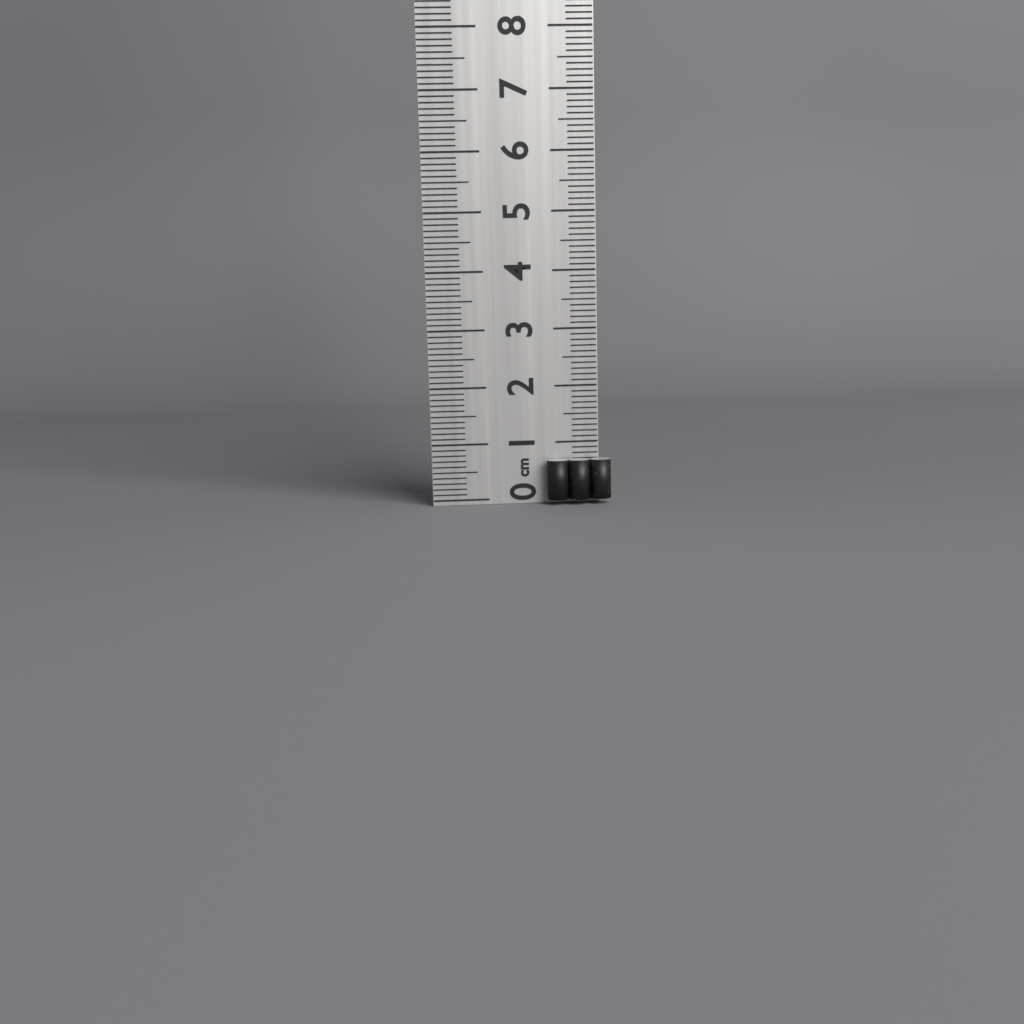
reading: 0.7 cm
